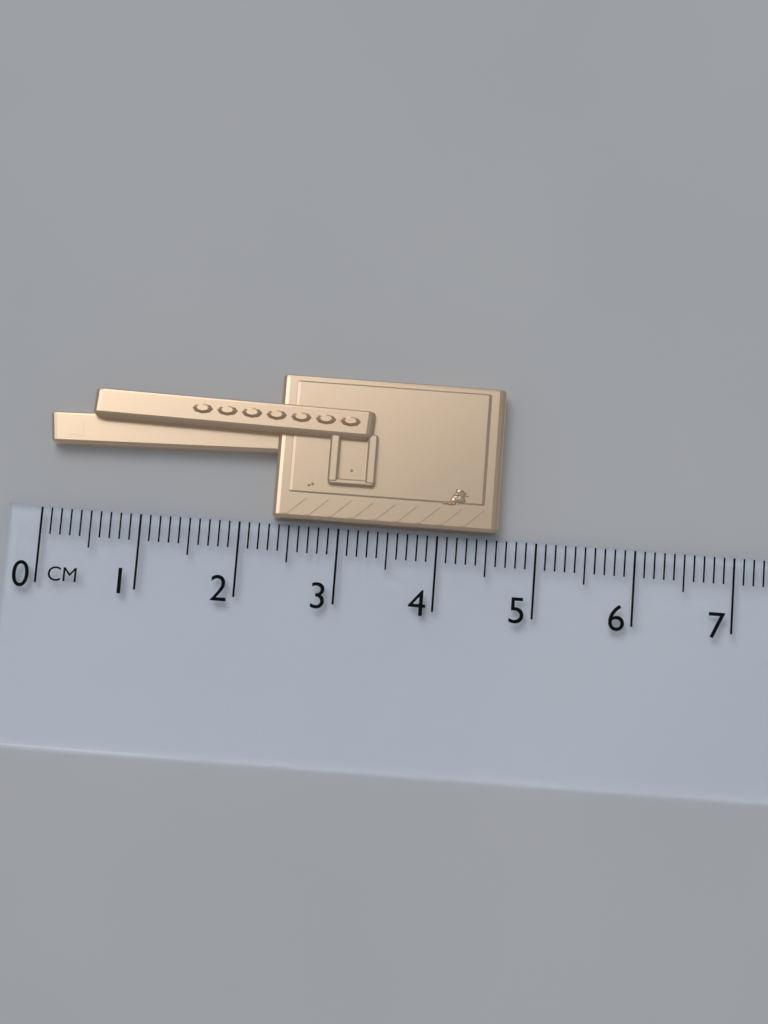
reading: 4.6 cm
